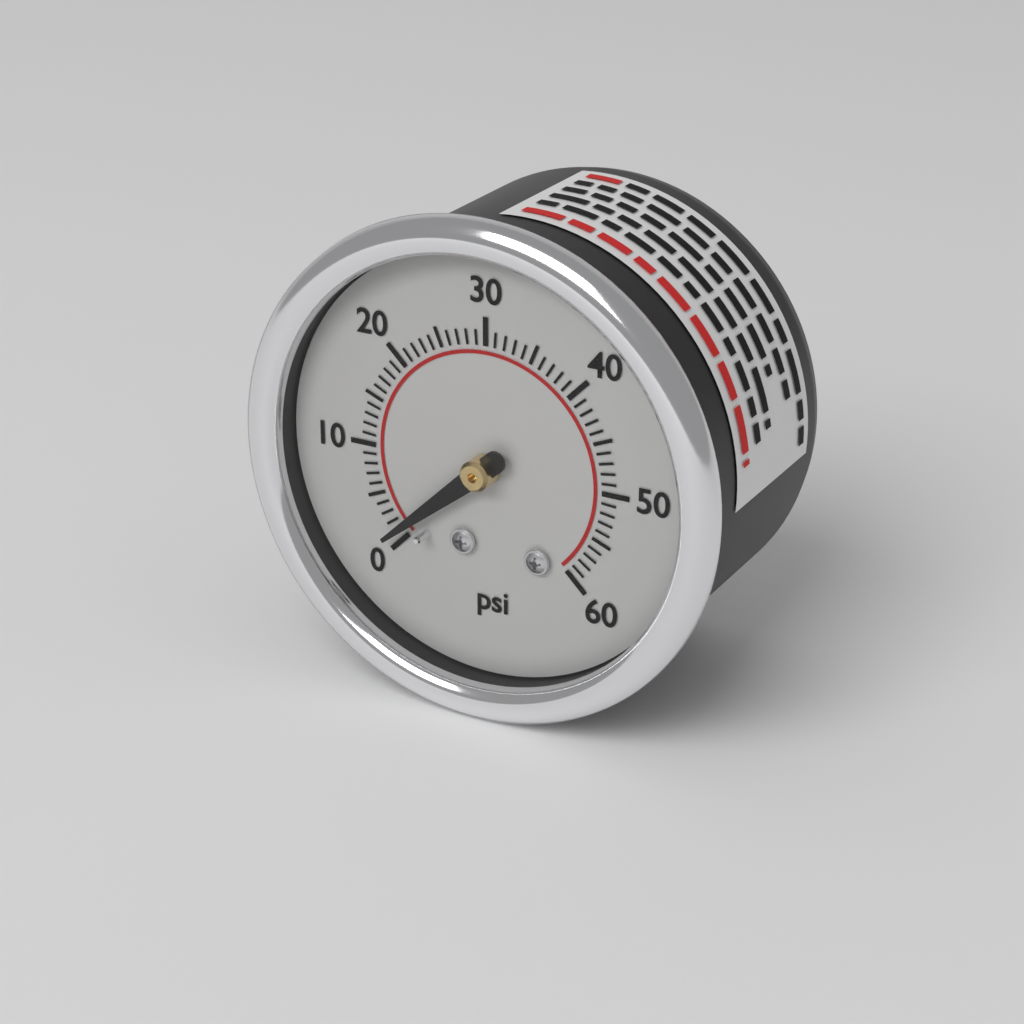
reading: 1 psi
